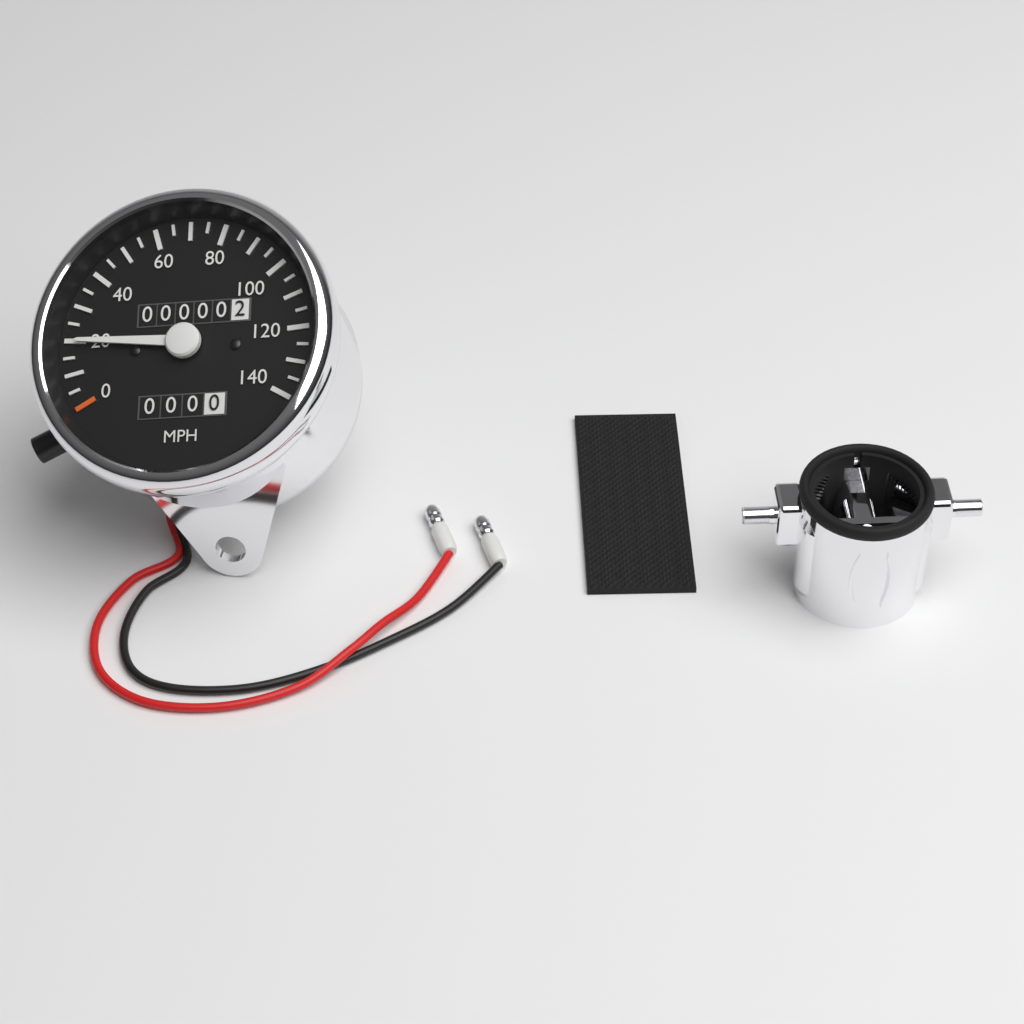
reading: 20 MPH
